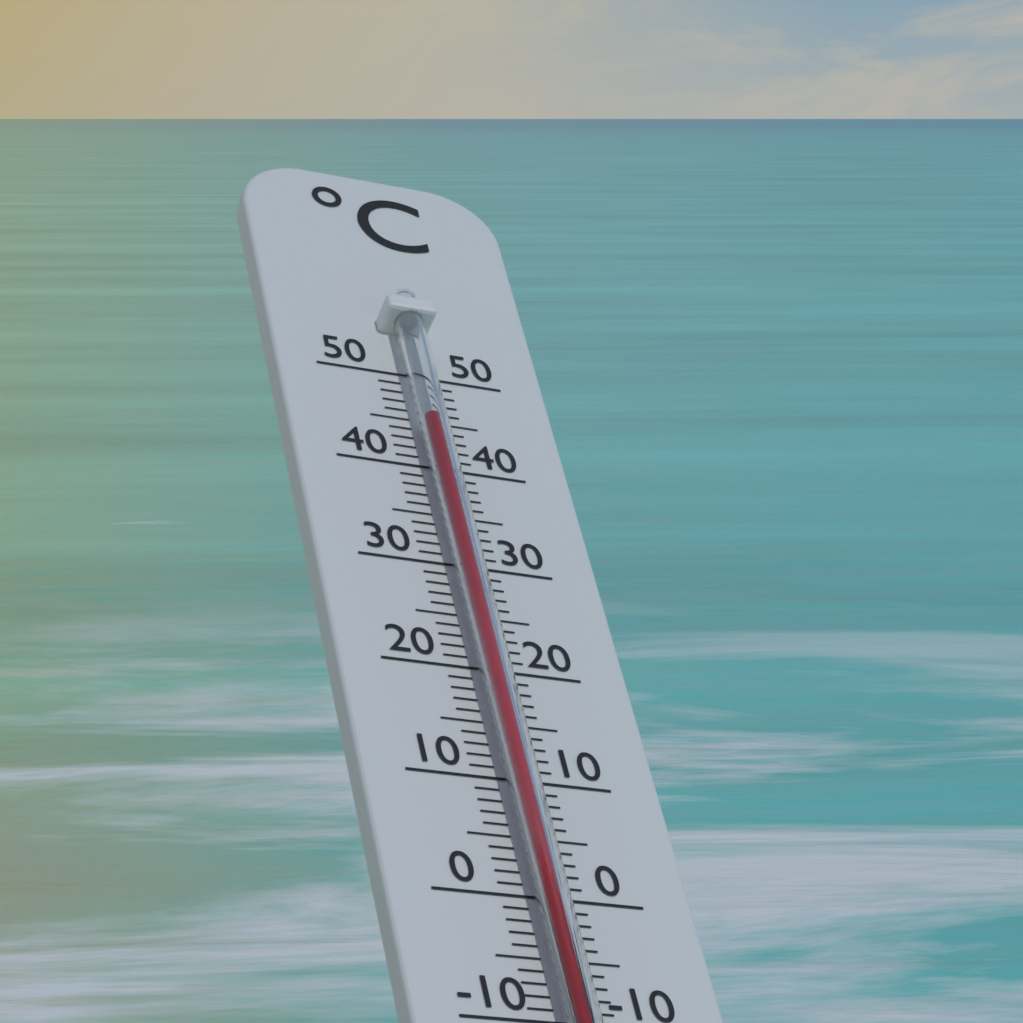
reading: 44 °C
